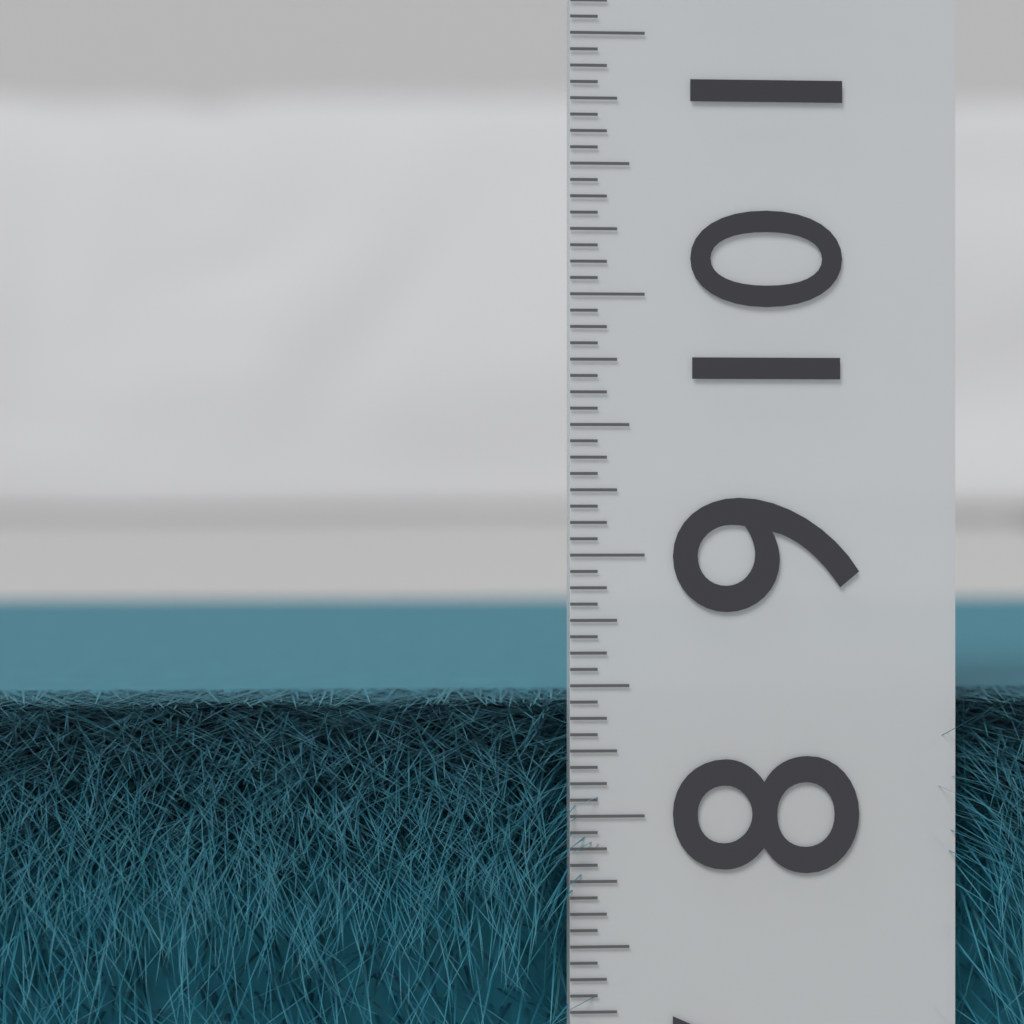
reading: 8.4375 (no unit)
